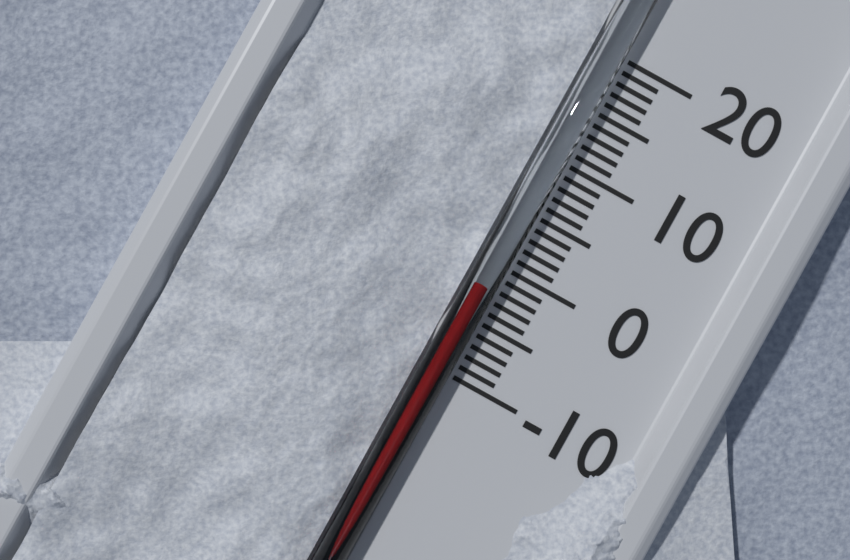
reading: -2 °C
